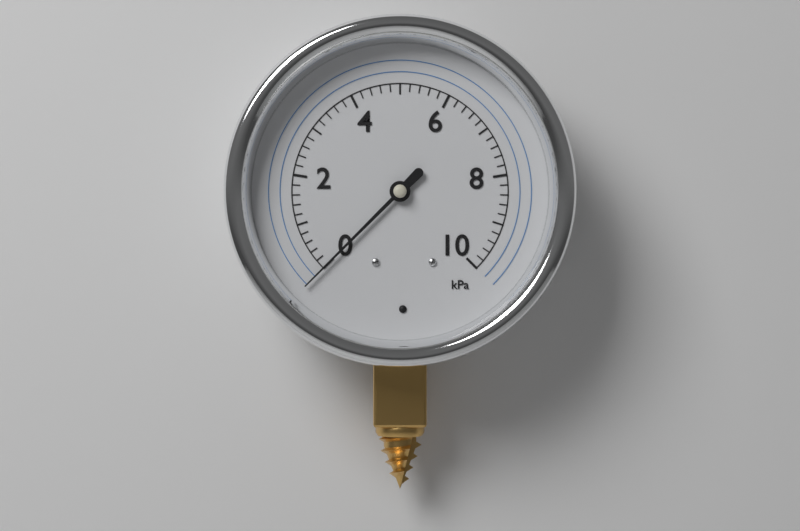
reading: 0.0 kPa
